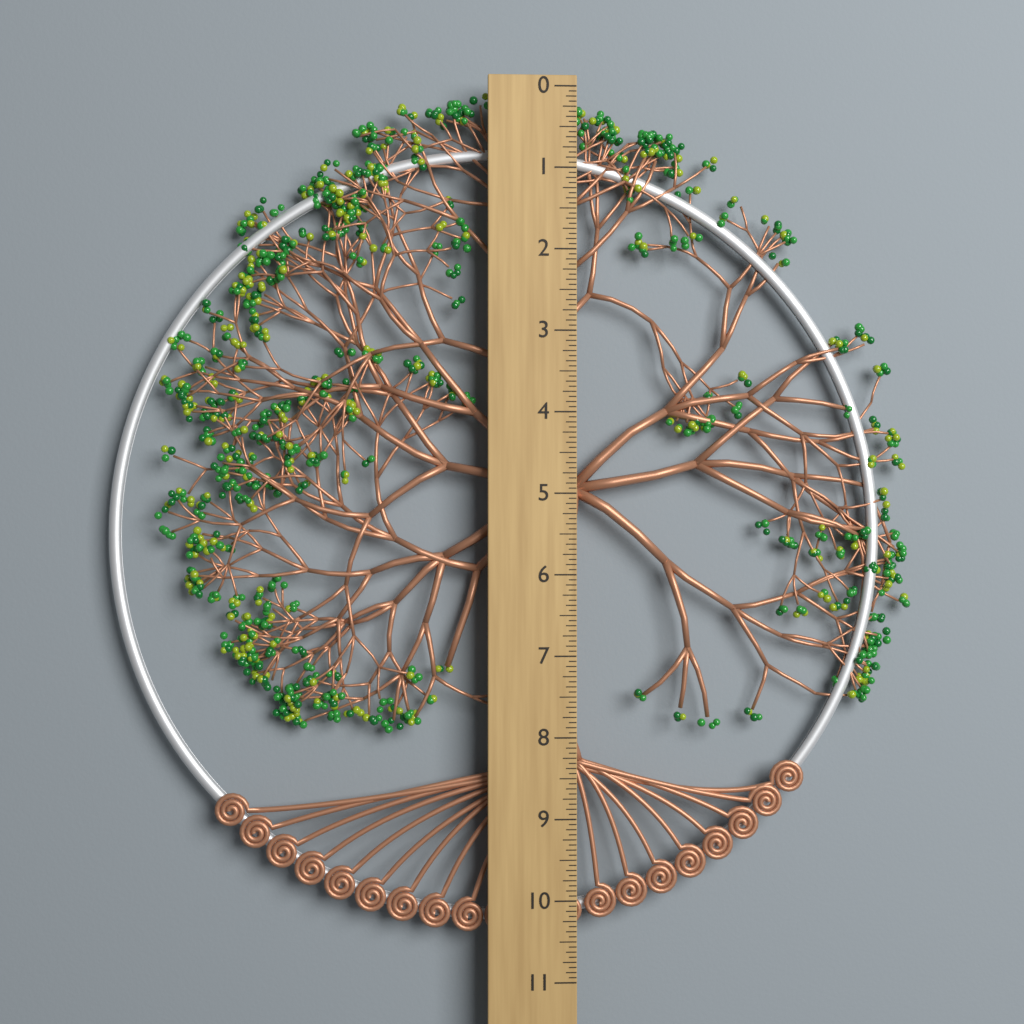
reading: 10.4375 (no unit)
